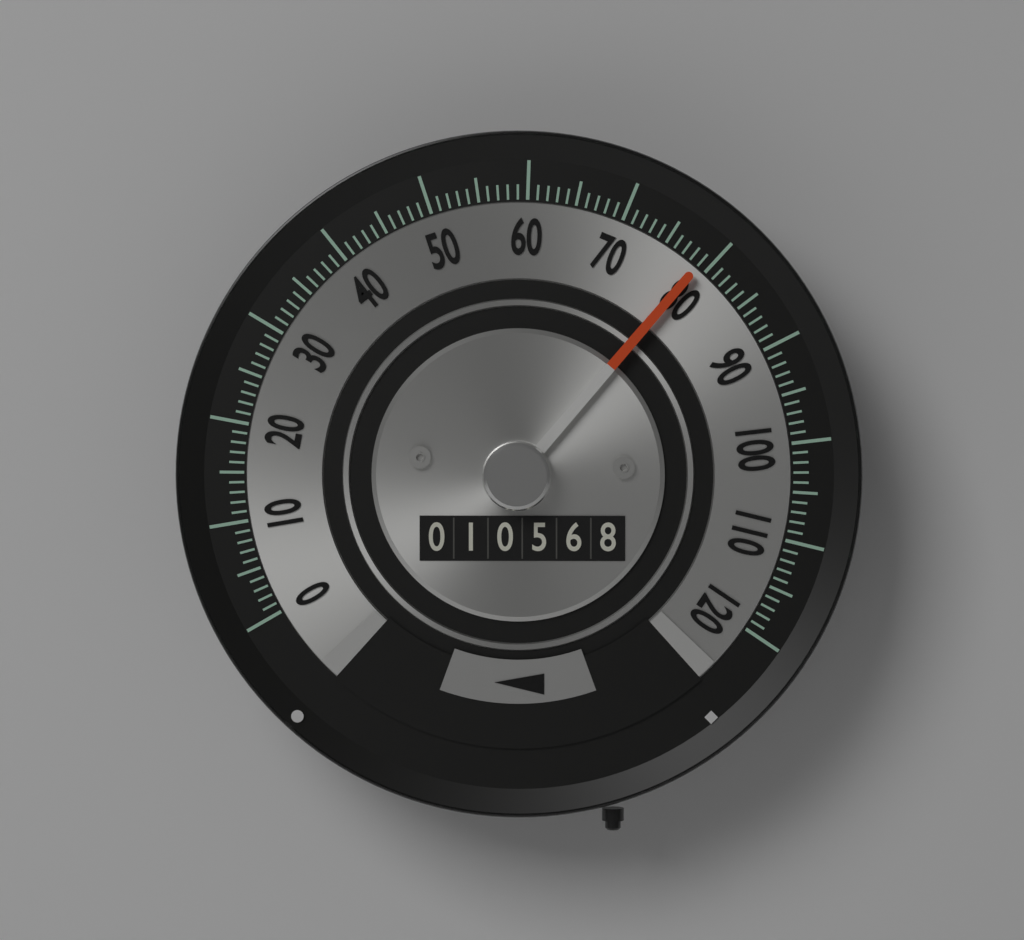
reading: 79 (no unit)
